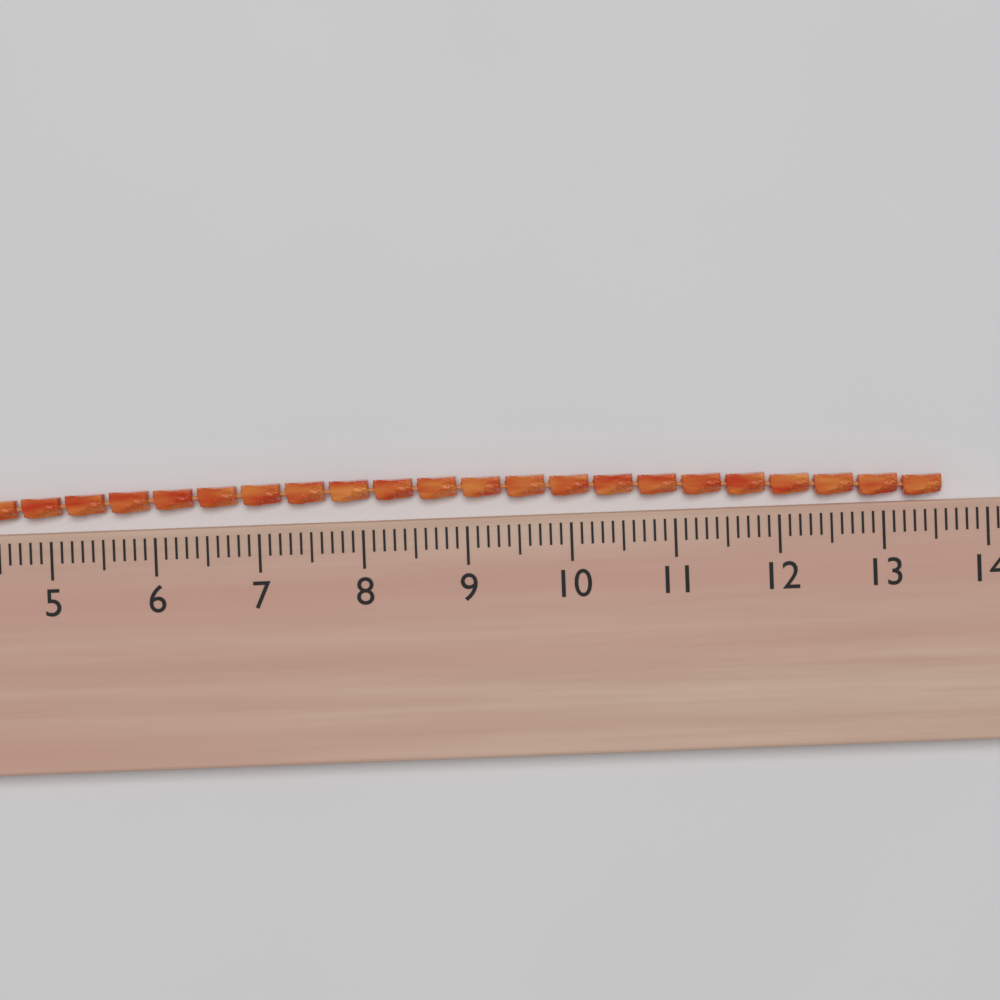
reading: 13.6 (no unit)
